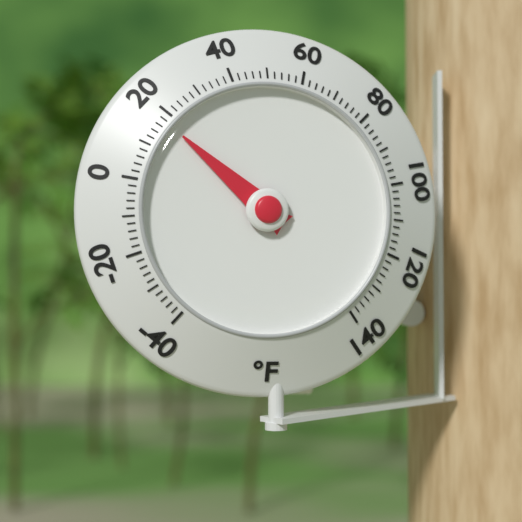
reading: 18 °F
